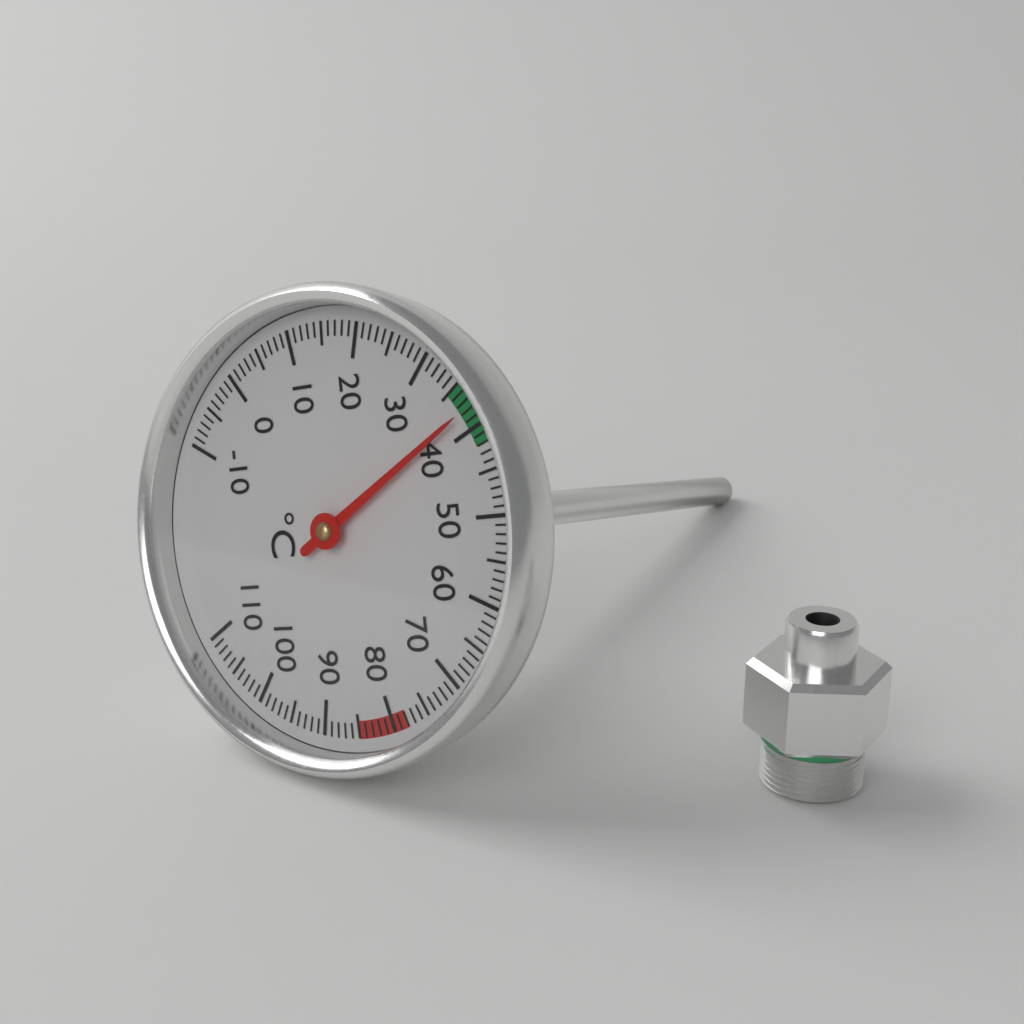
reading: 38 °C
